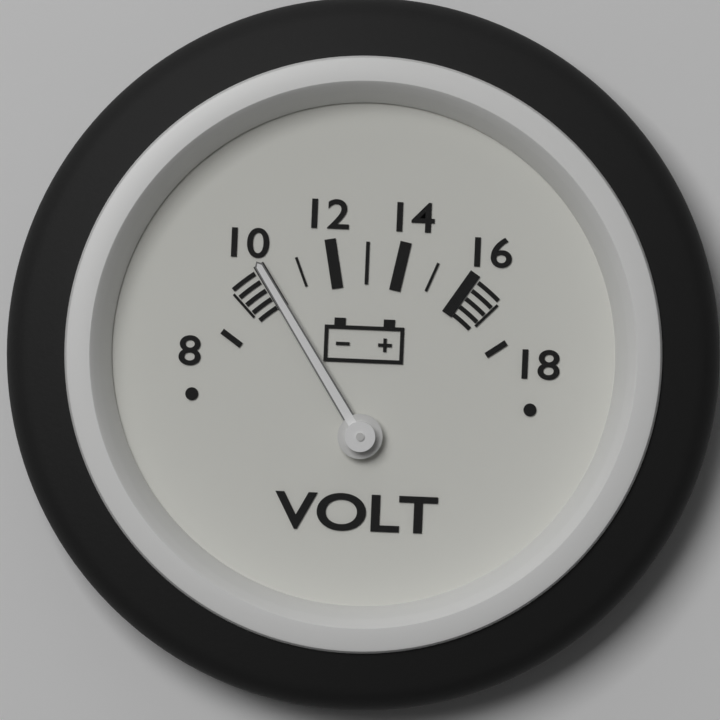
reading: 10 V
